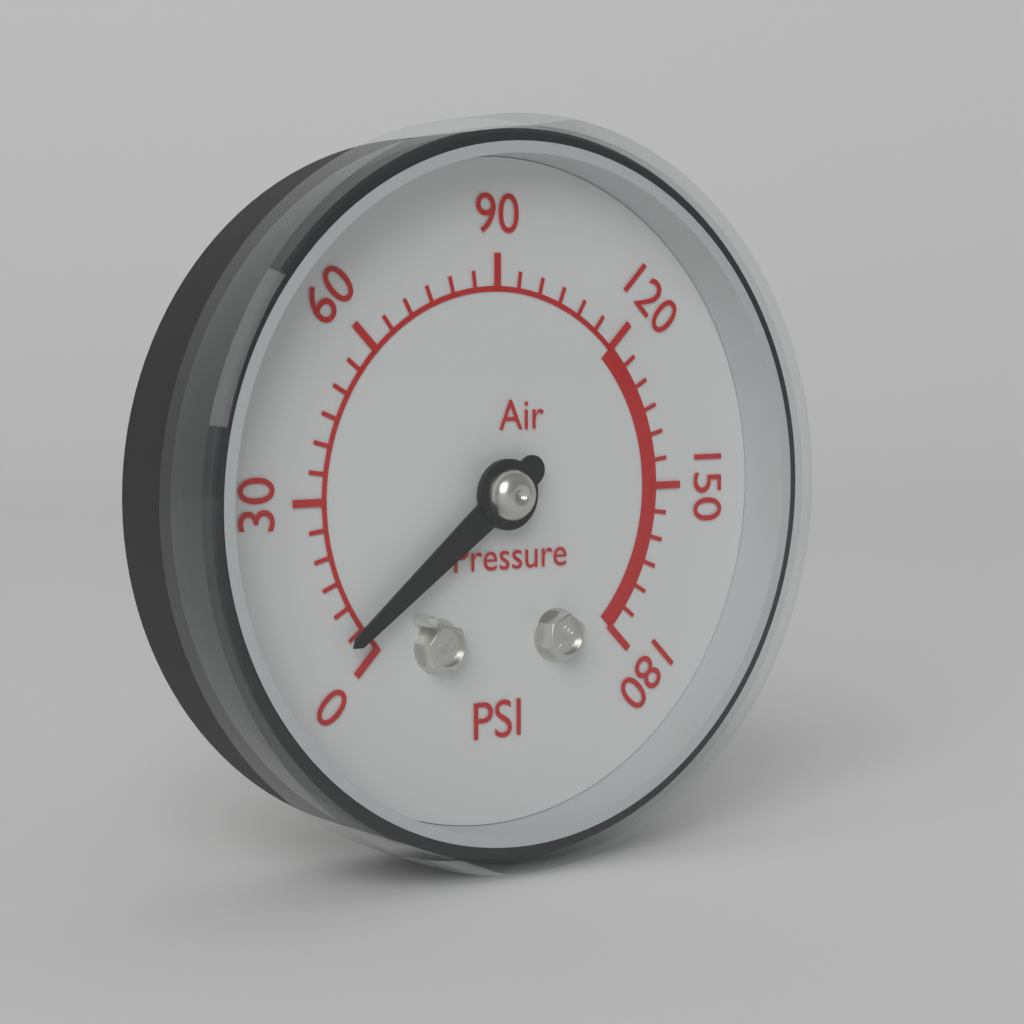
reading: 5 psi
